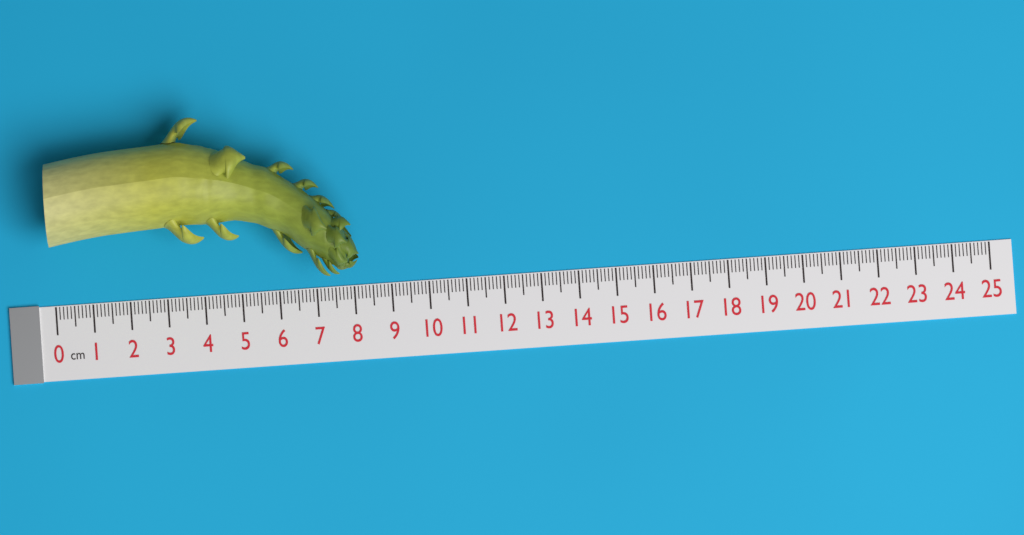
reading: 8.2 cm
